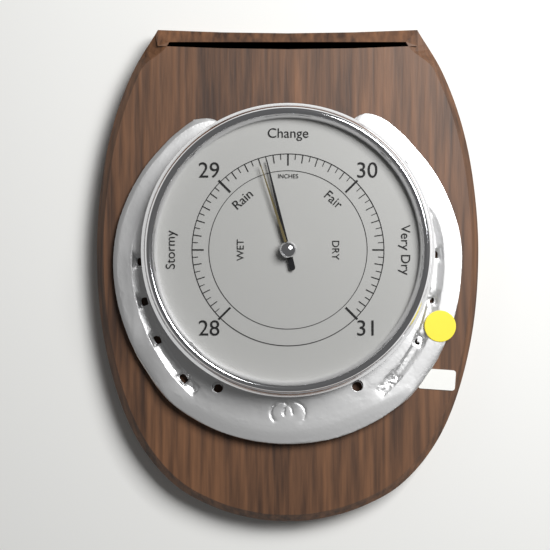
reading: 29.35 inHg
